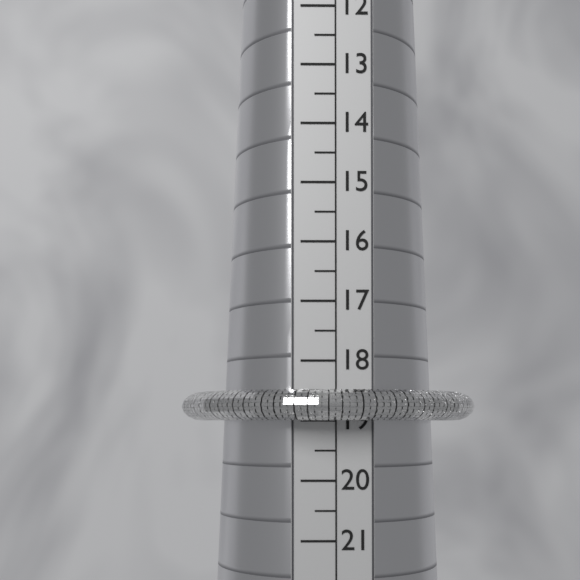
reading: 19.0 (no unit)
